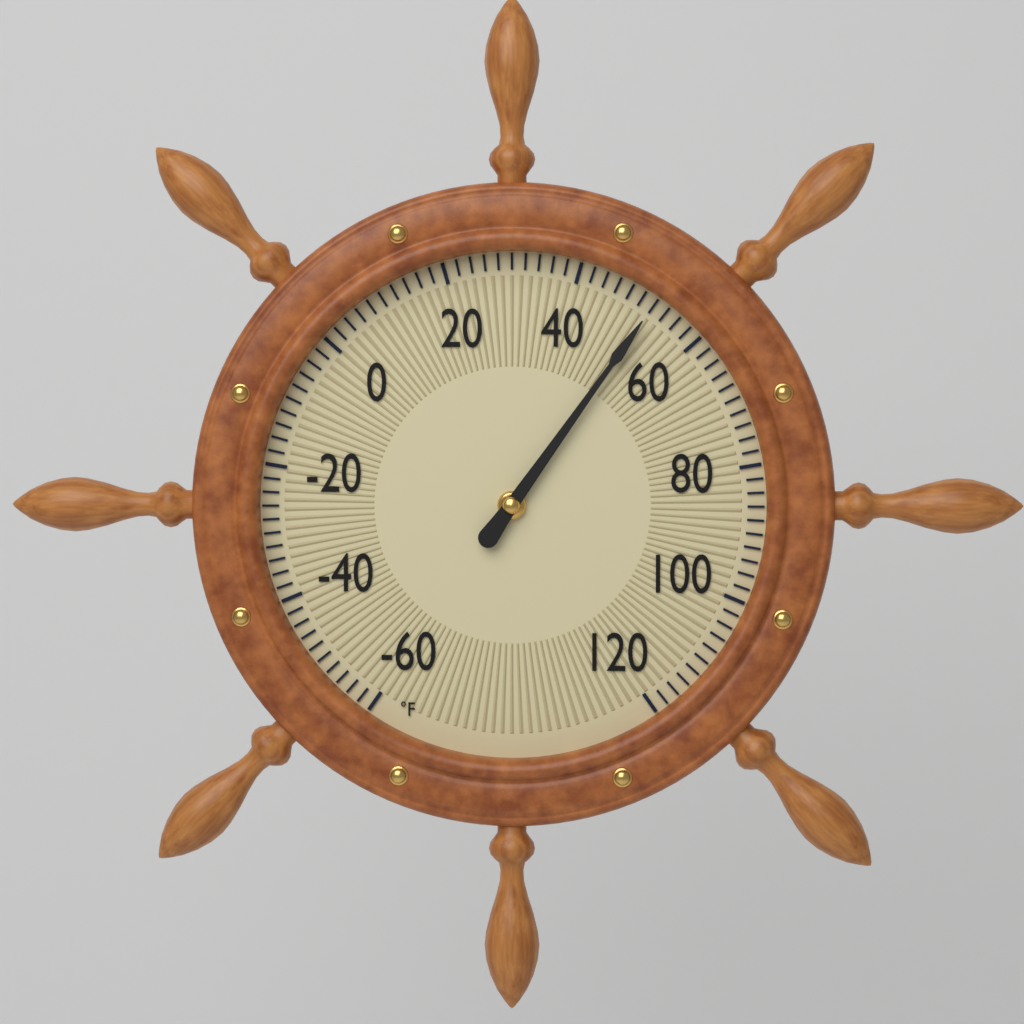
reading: 52 °F
